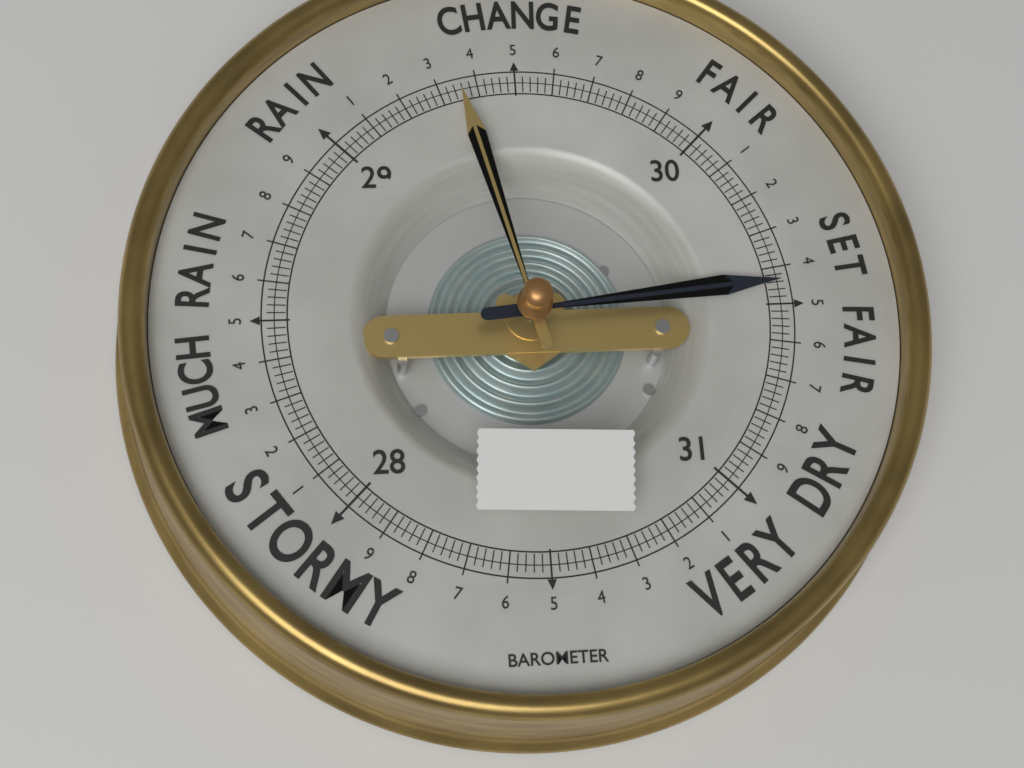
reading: 30.44 (no unit)
